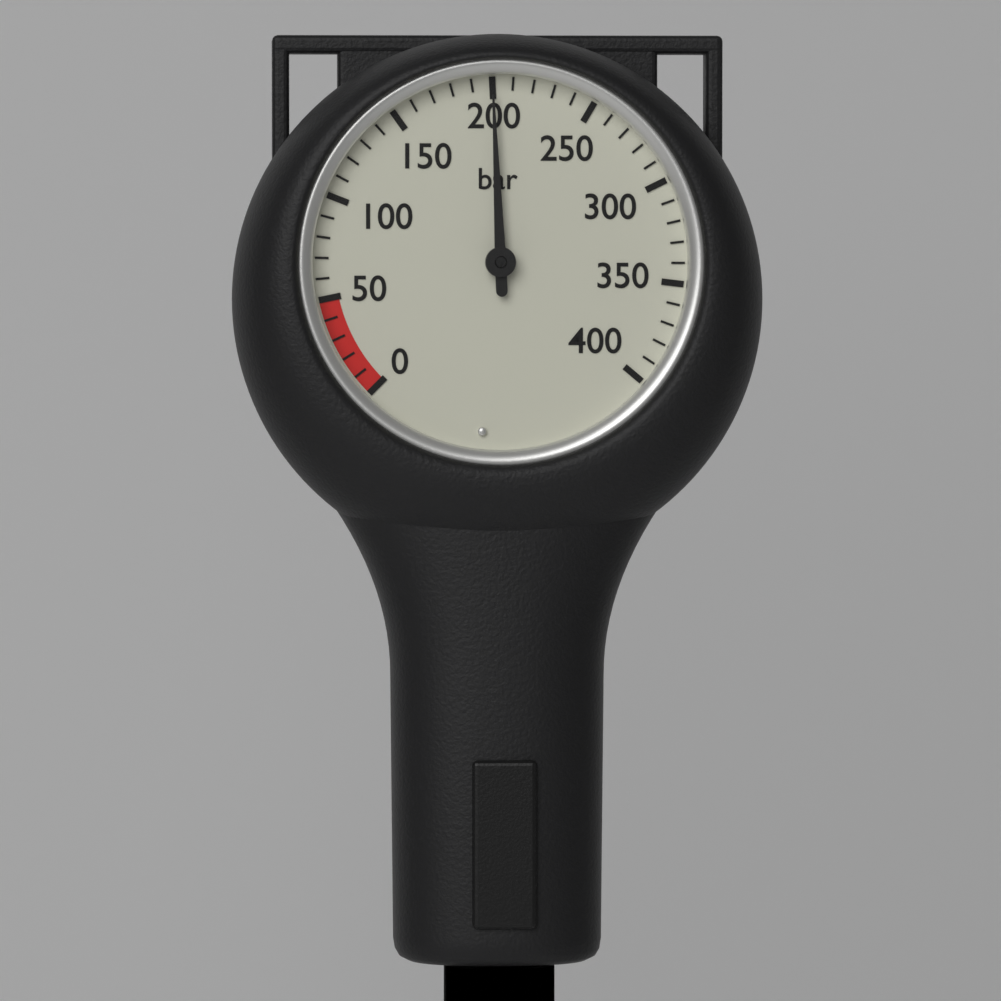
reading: 200 bar
